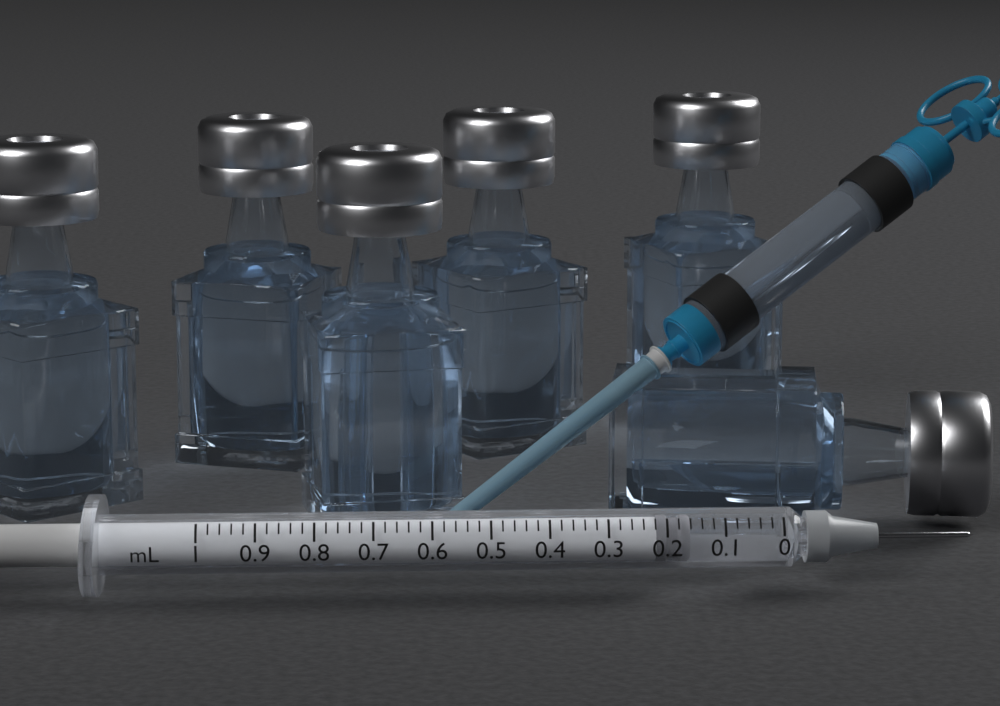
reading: 0.16 mL
